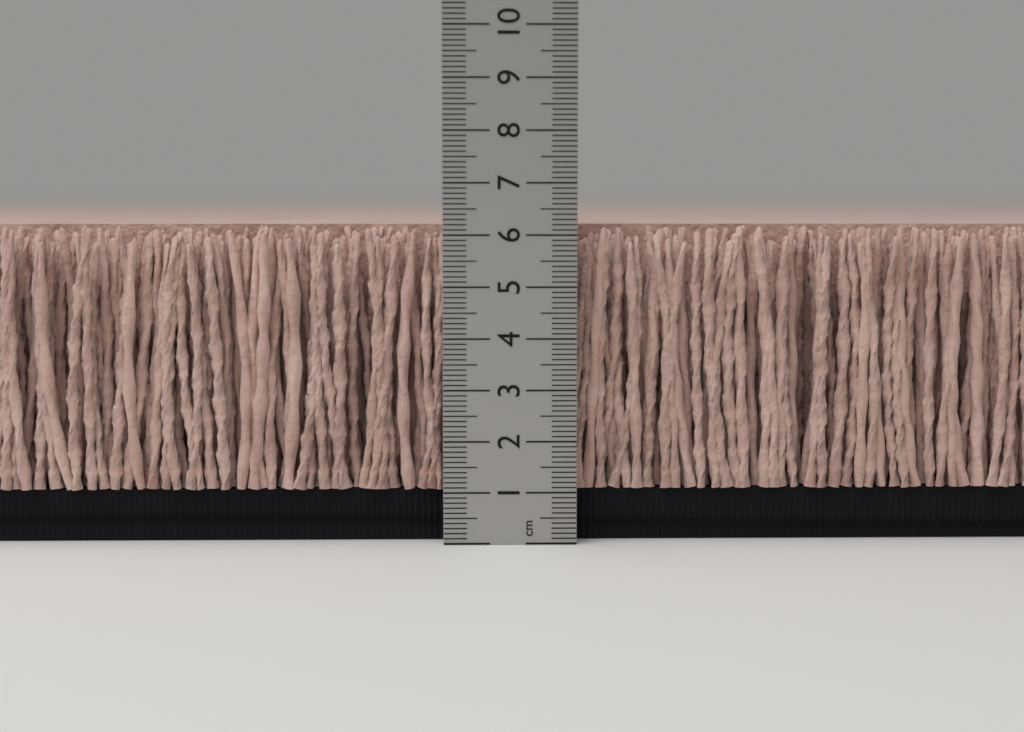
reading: 6.2 cm
